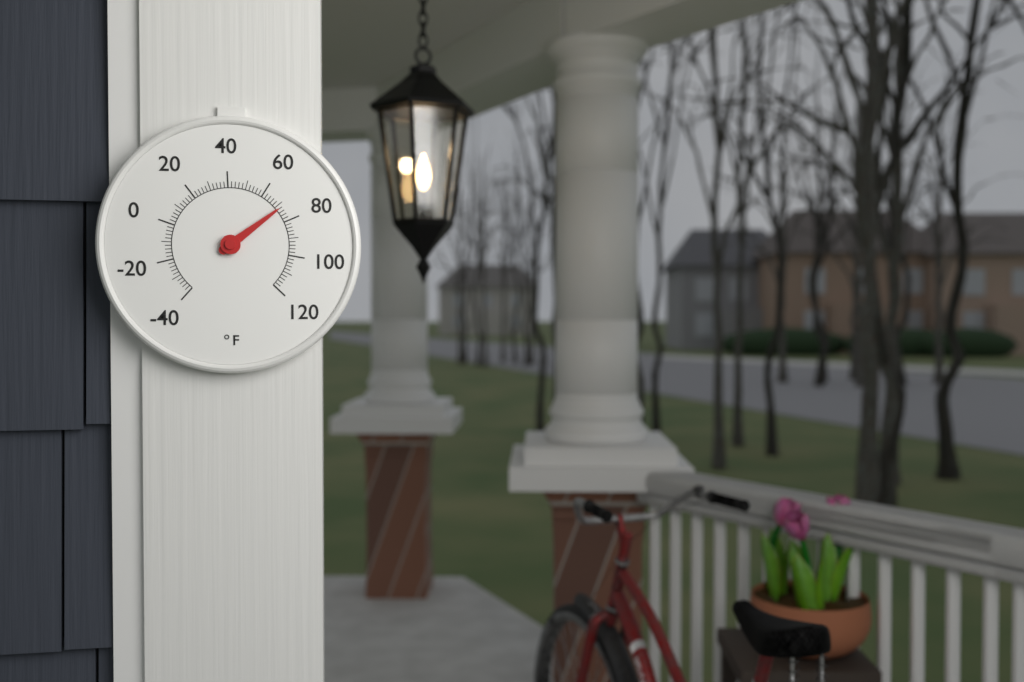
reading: 72 °F
